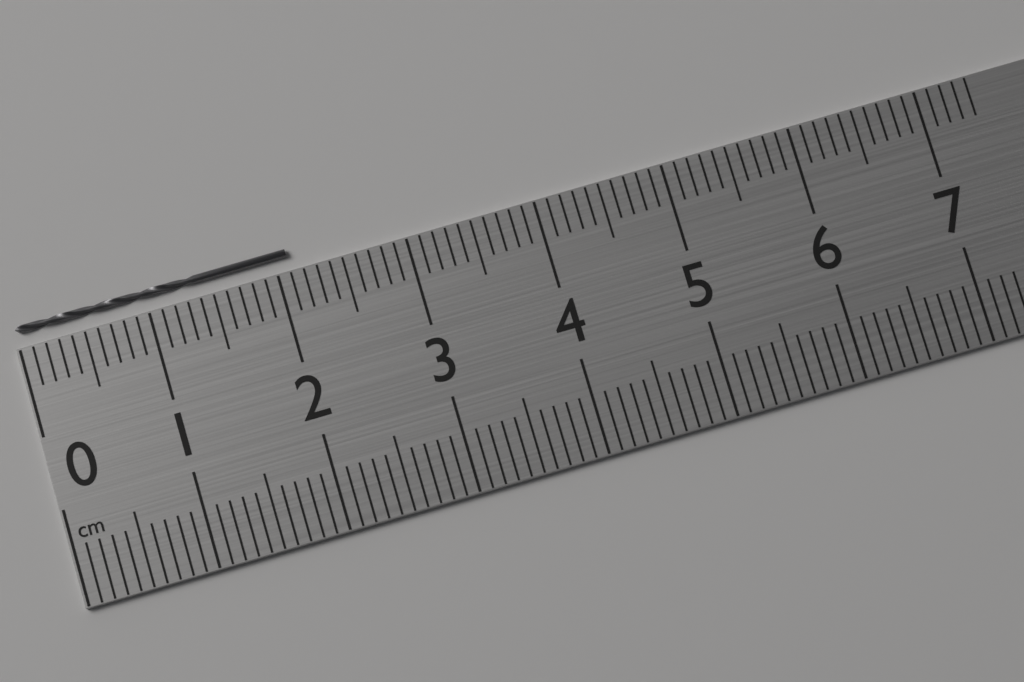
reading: 2.1 cm
